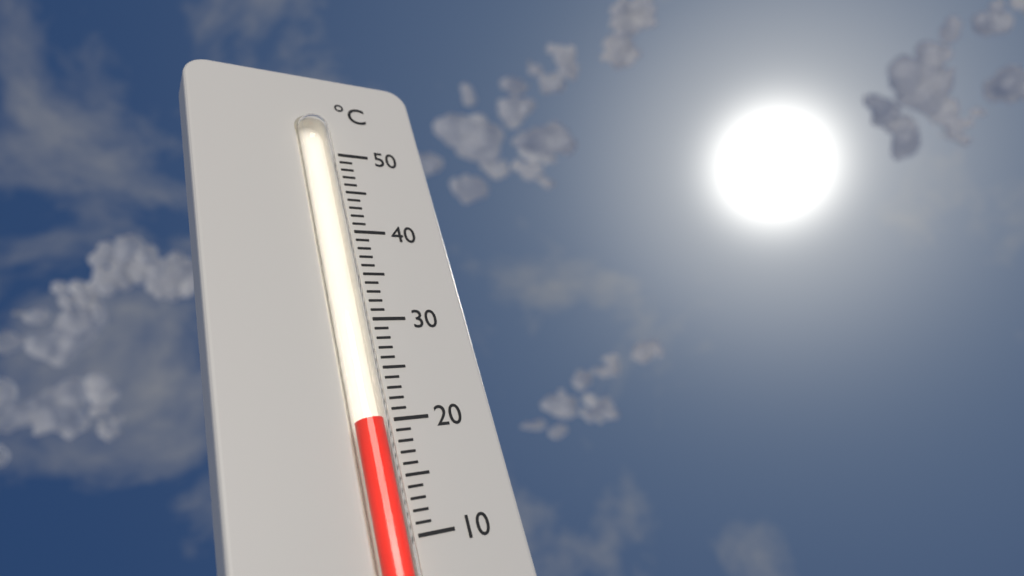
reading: 20 °C
